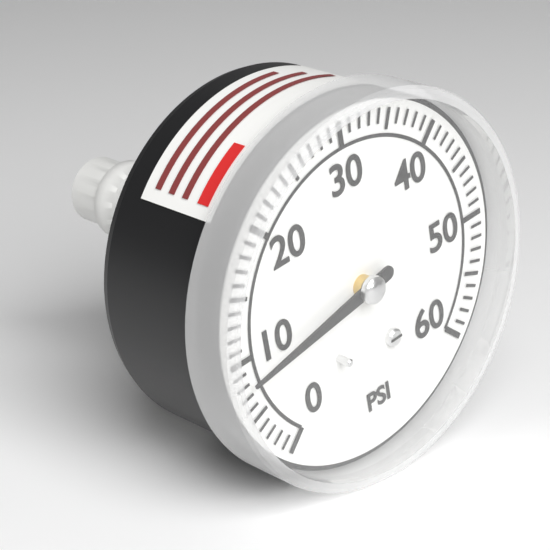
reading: 8 psi
